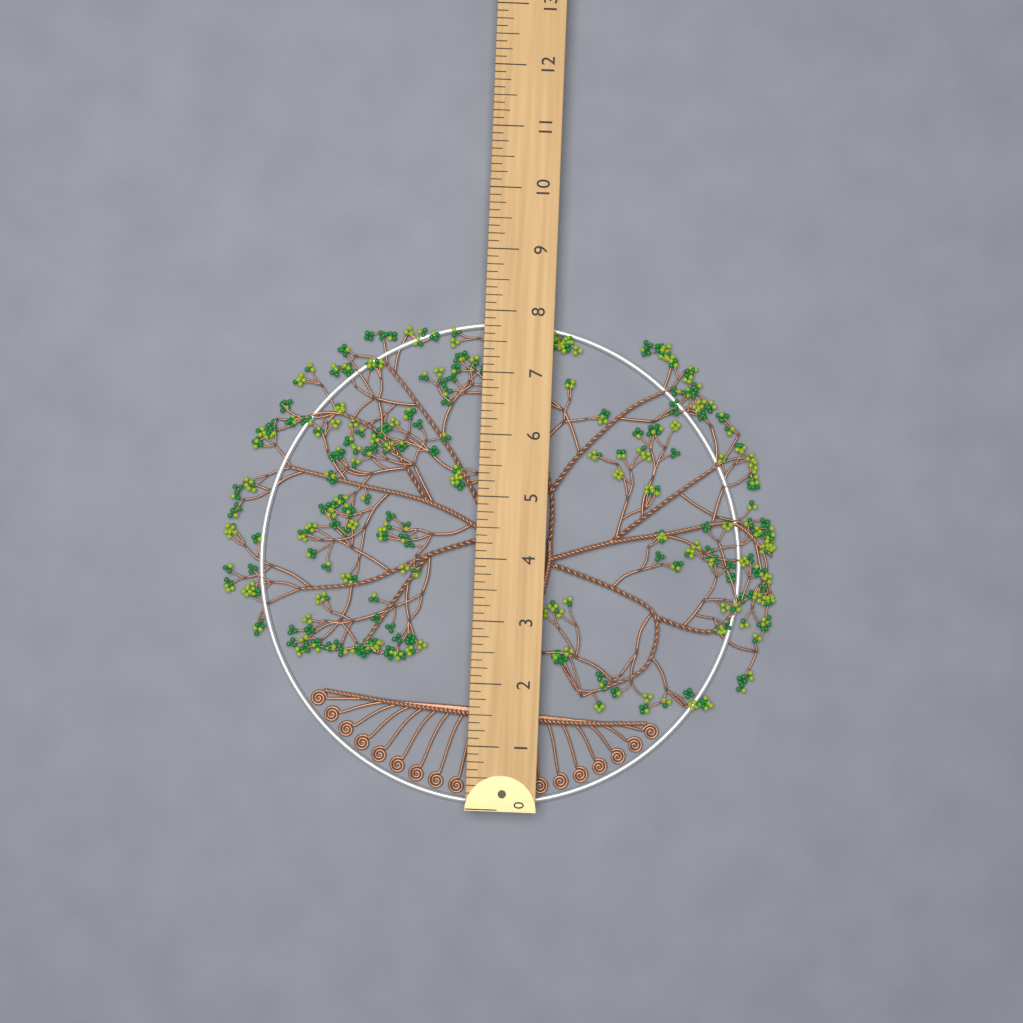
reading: 7.875 (no unit)
